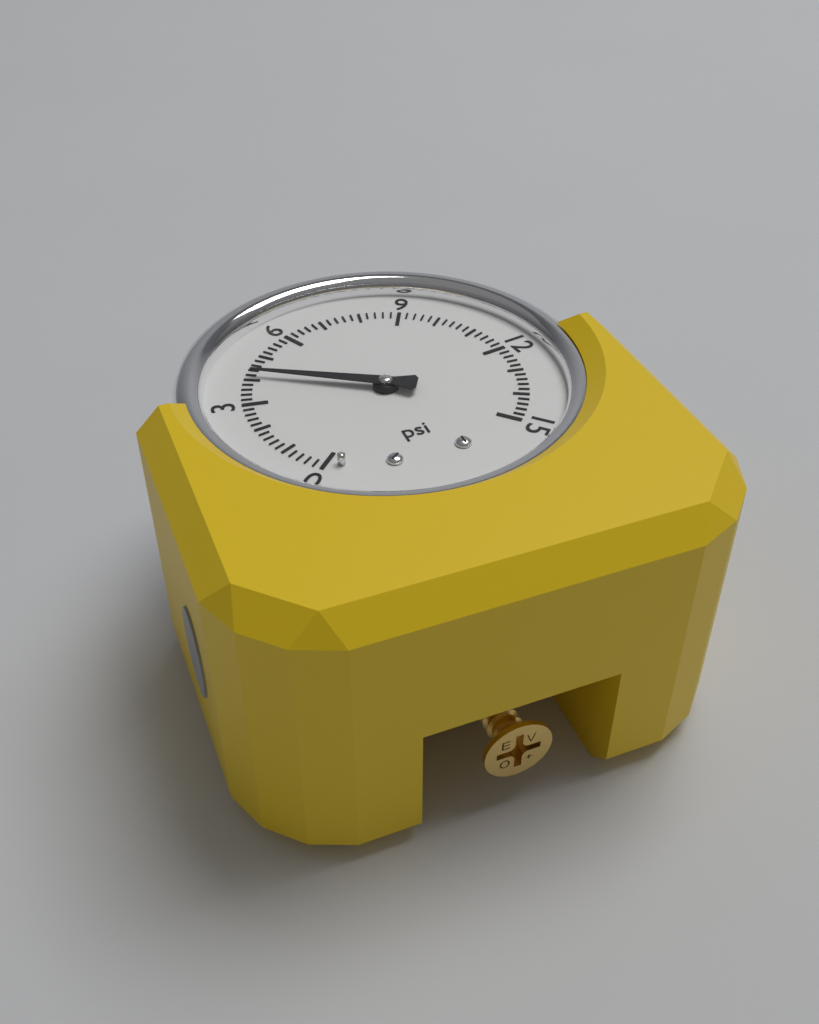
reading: 4.2 psi
